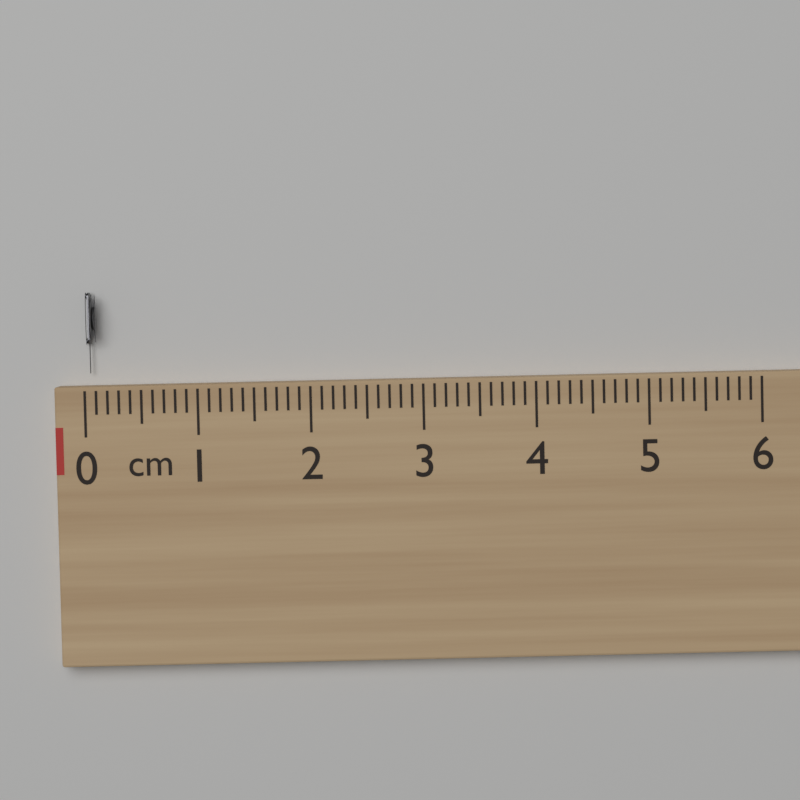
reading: 0.1 cm
